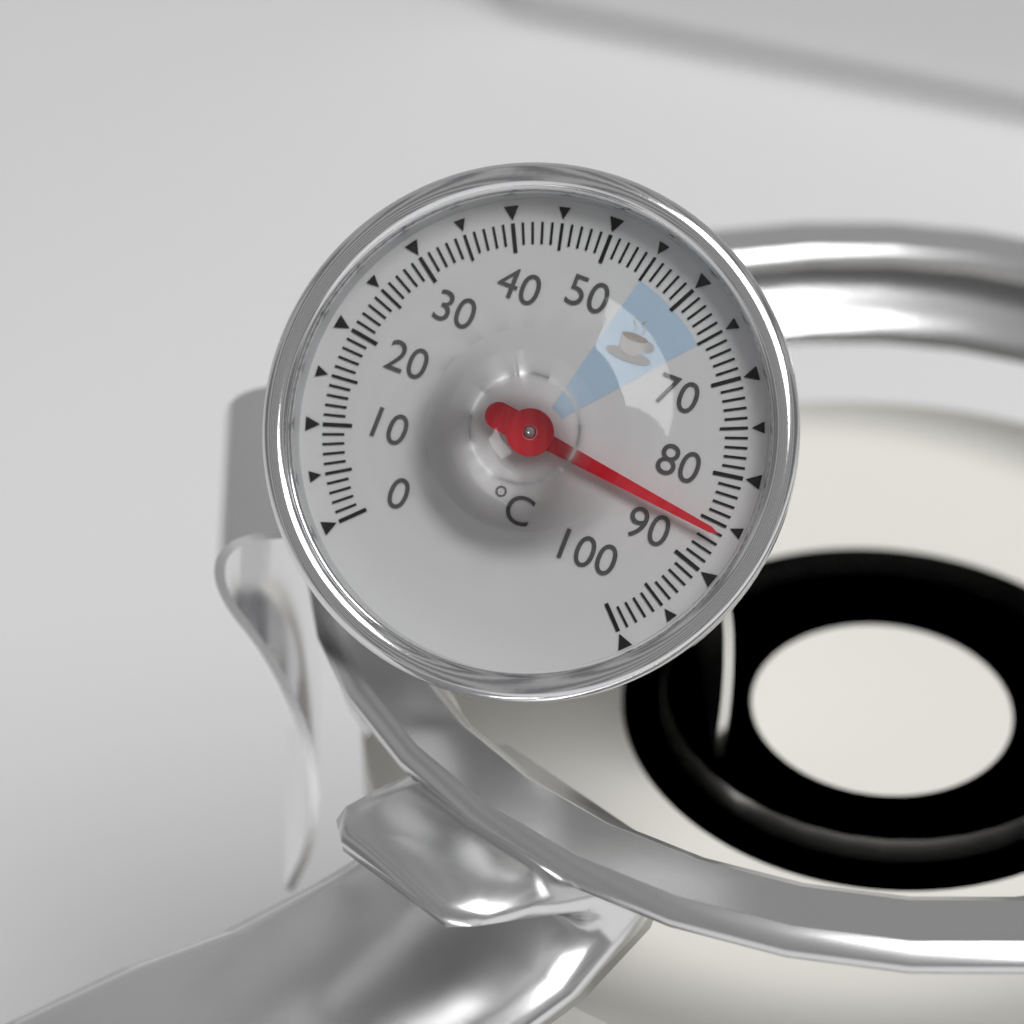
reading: 86 °C
